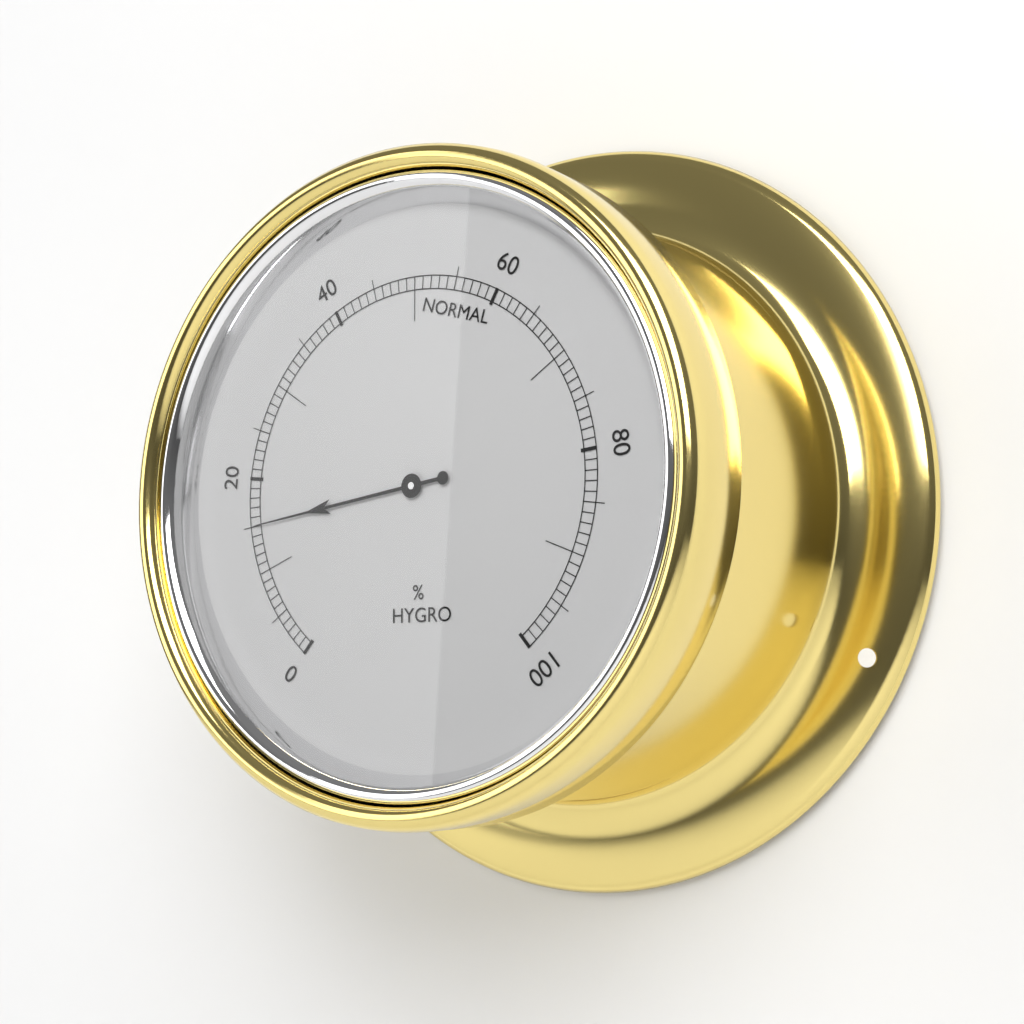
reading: 15 %
